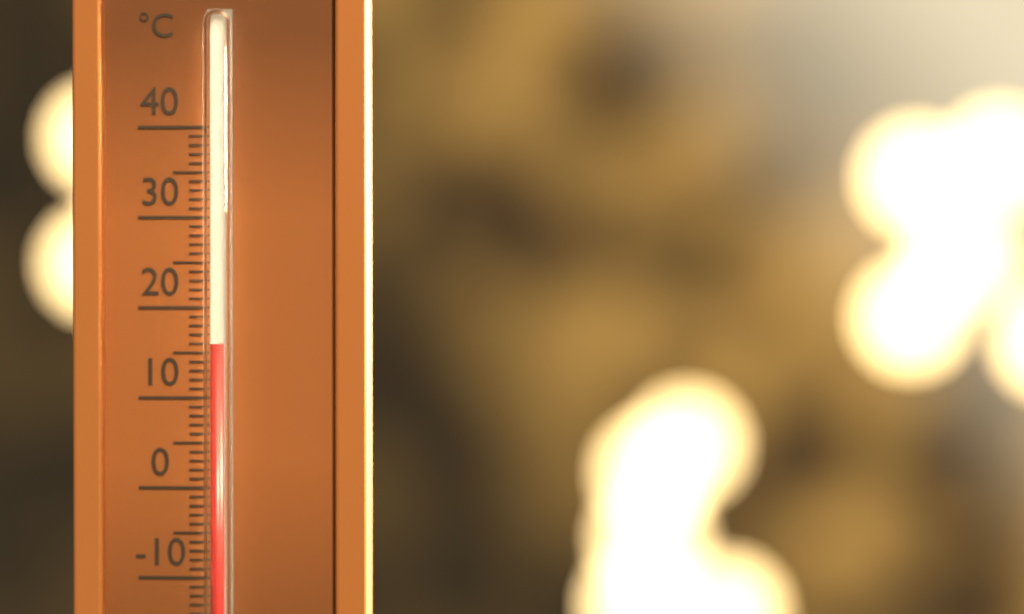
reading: 16 °C
